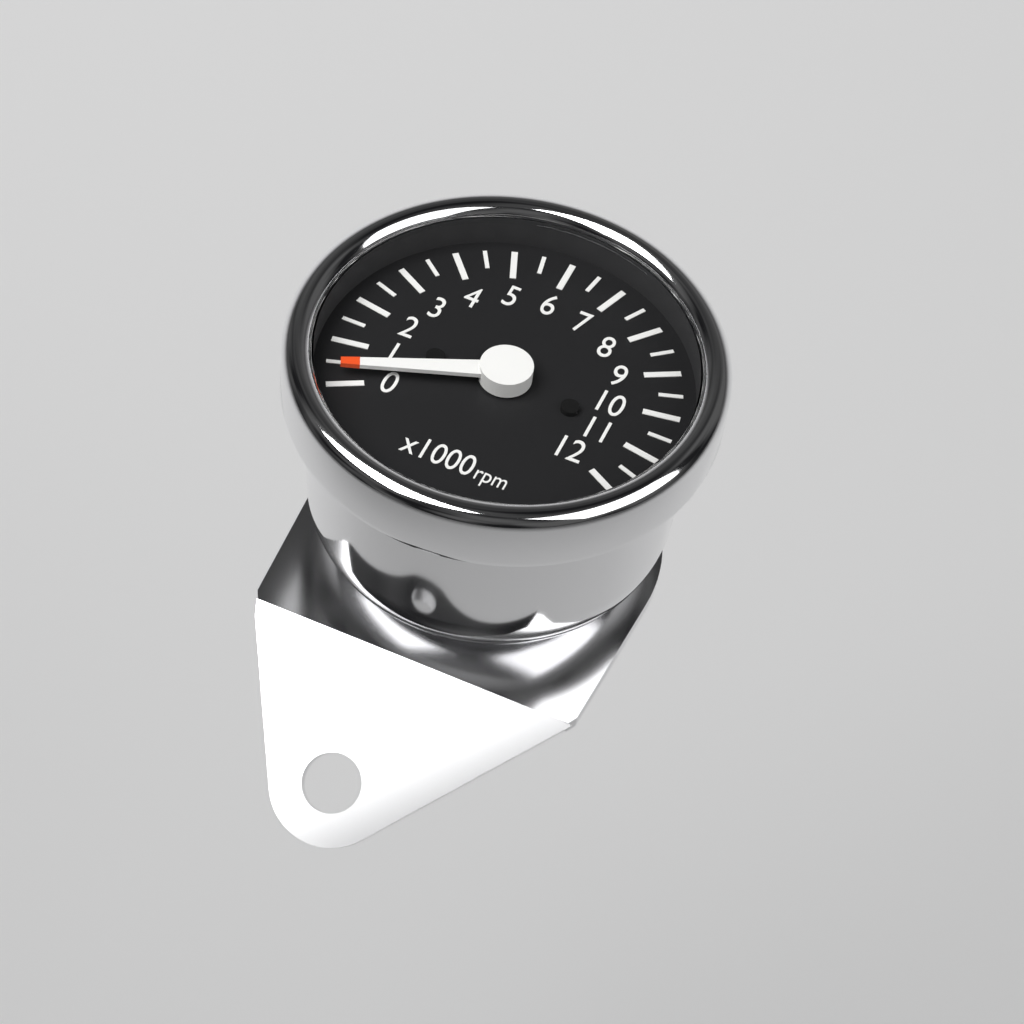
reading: 300 rpm
